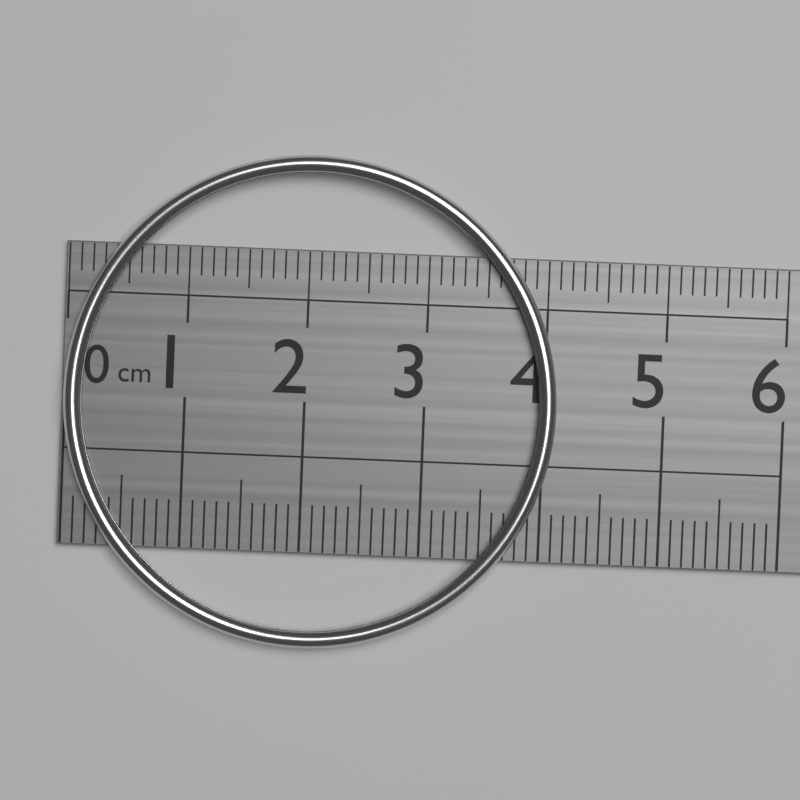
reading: 4.1 cm
